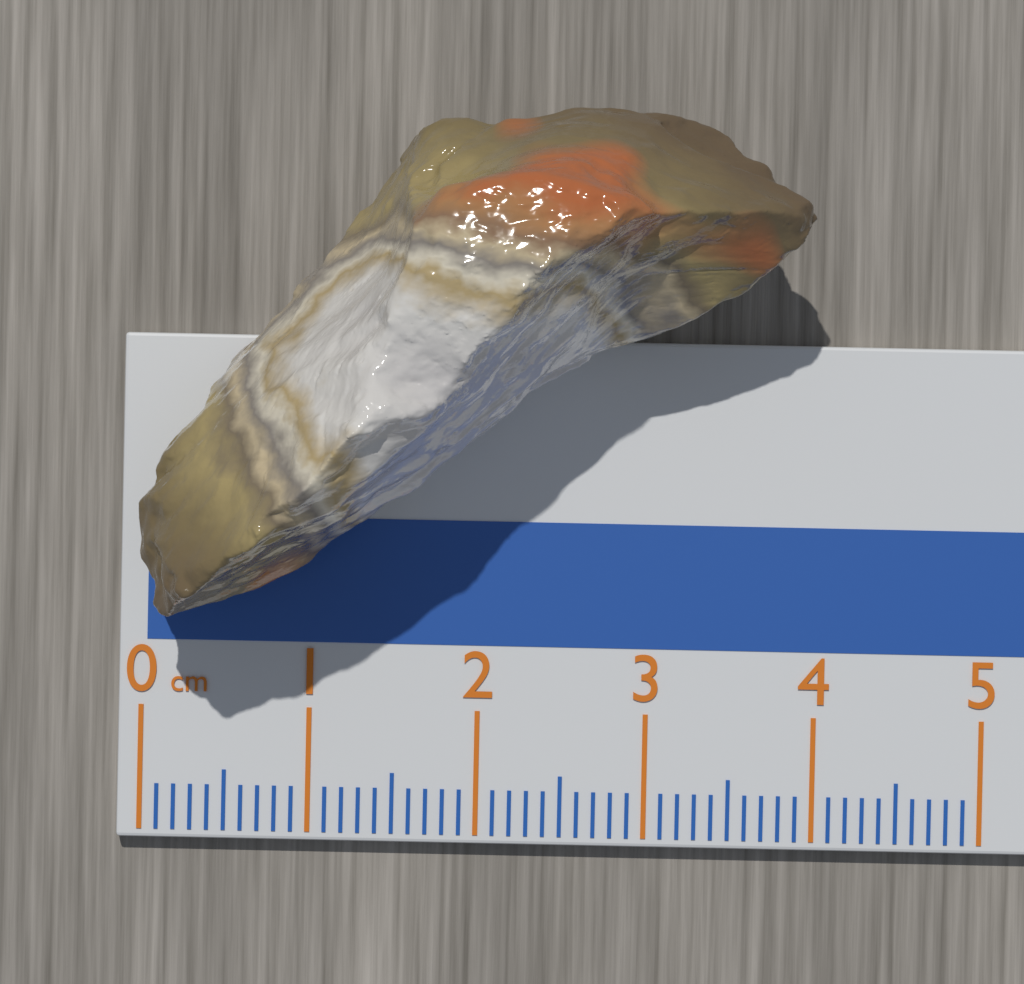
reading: 3.9 cm
